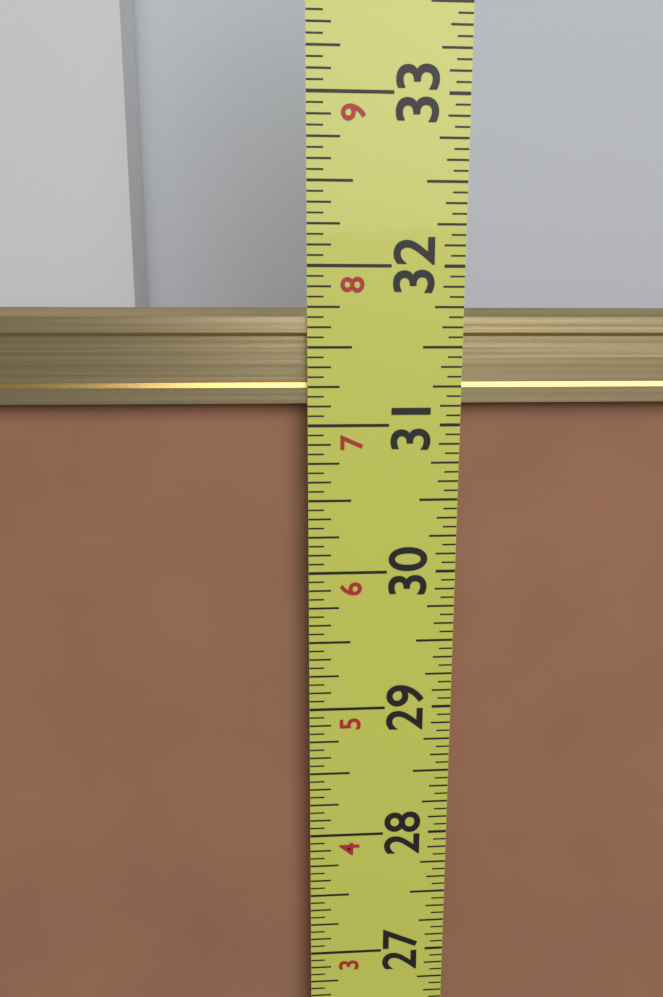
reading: 31.7500 in
